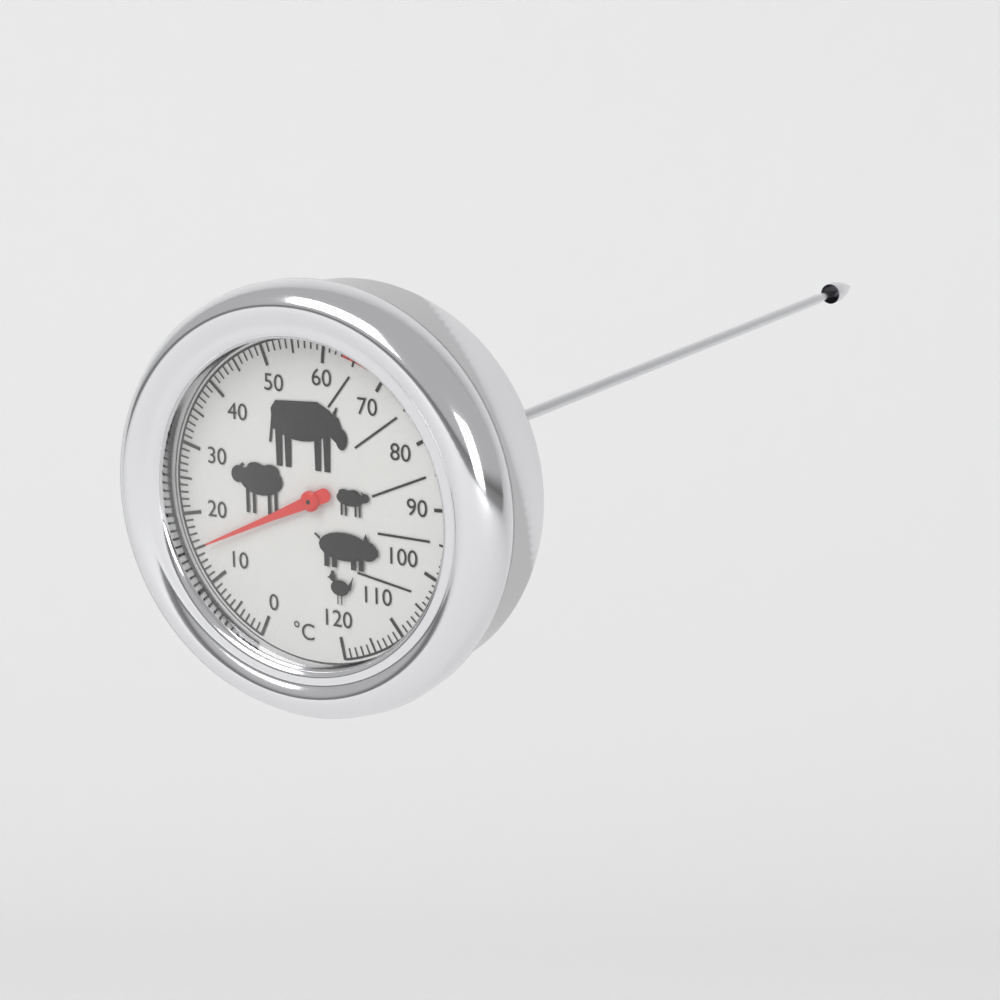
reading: 15 °C
